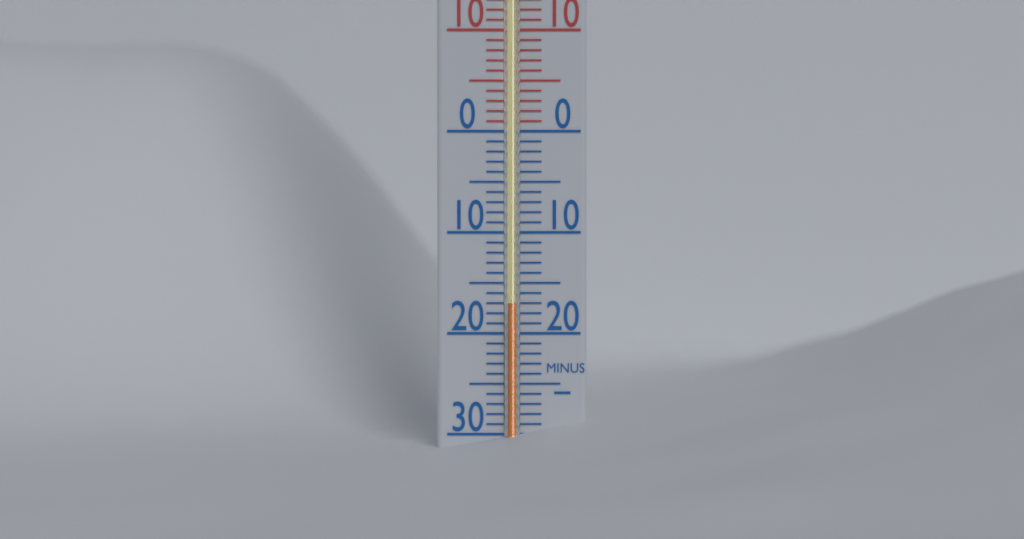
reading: -17 °C
